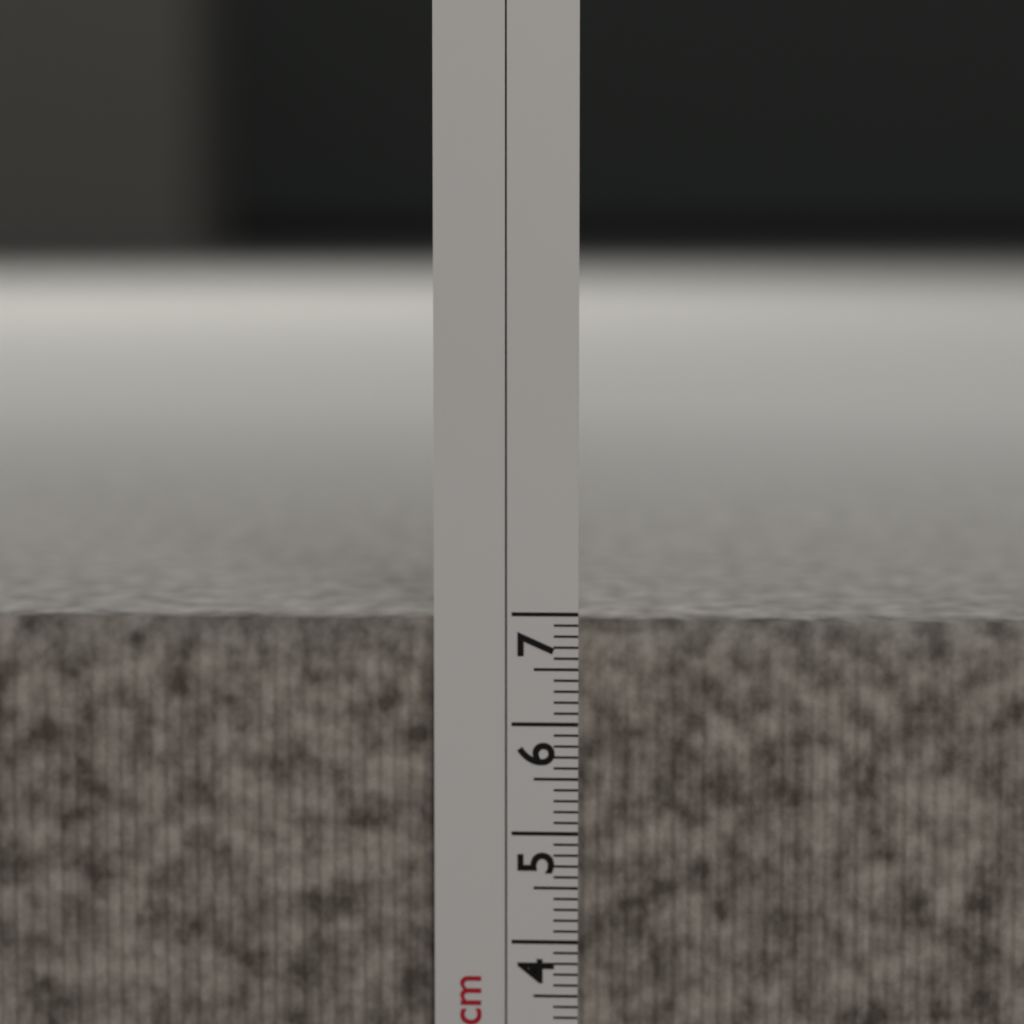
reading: 6.9 cm
